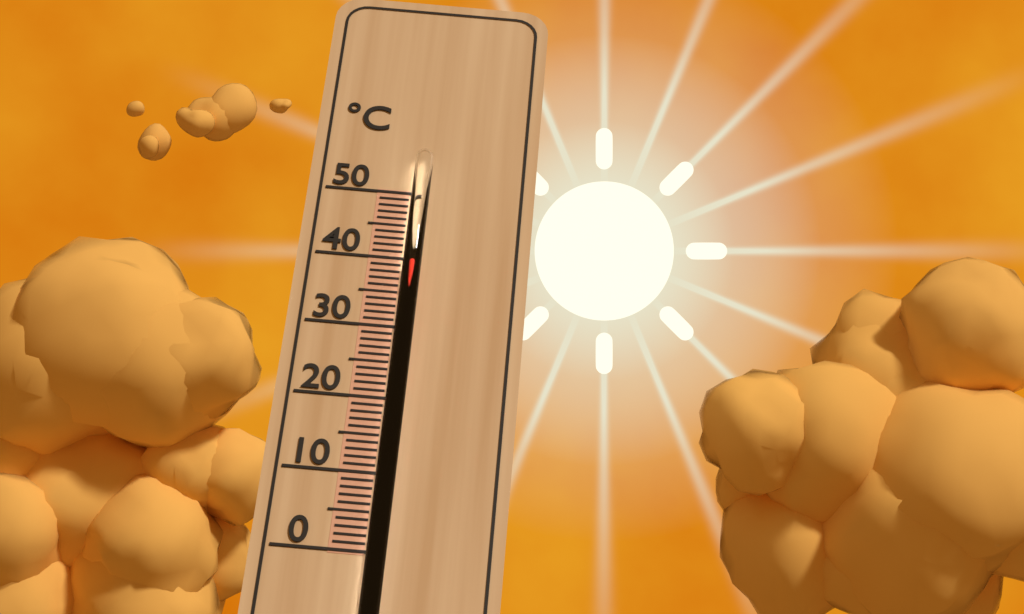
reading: 39 °C
